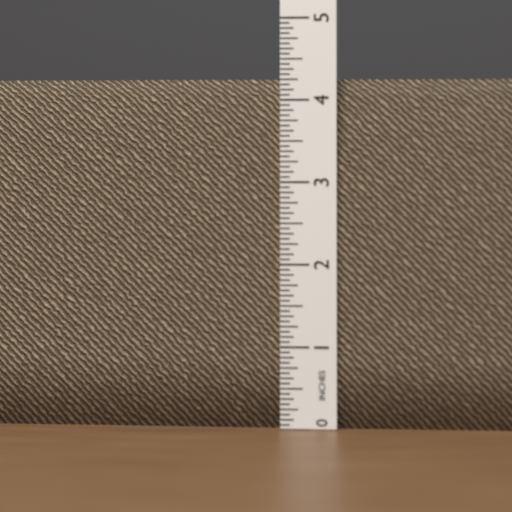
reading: 4.2500 in
